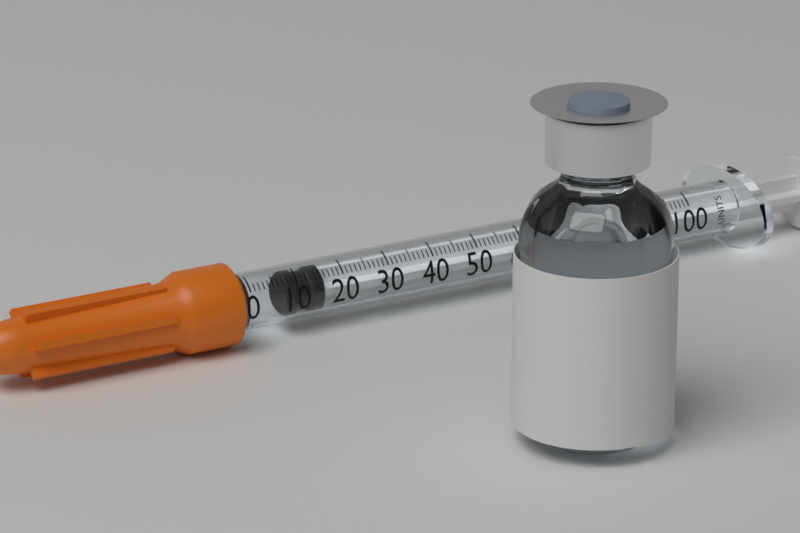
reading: 8 units
